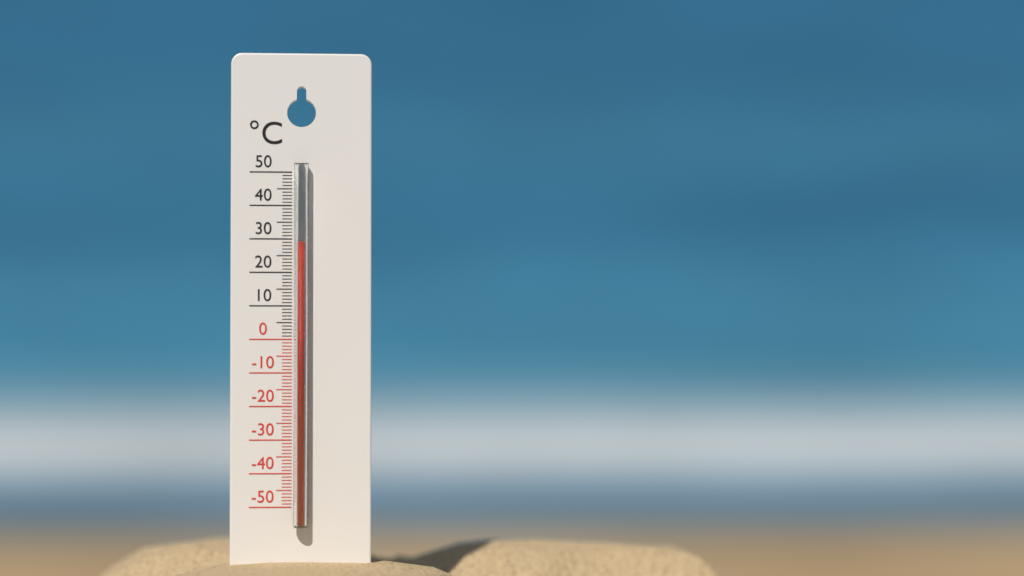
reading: 29 °C
